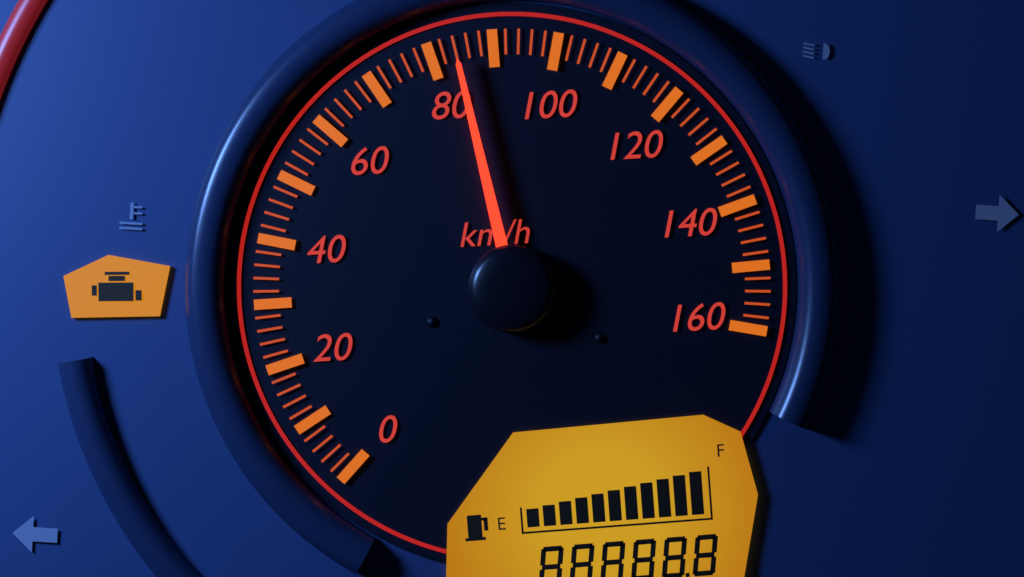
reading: 84 km/h
